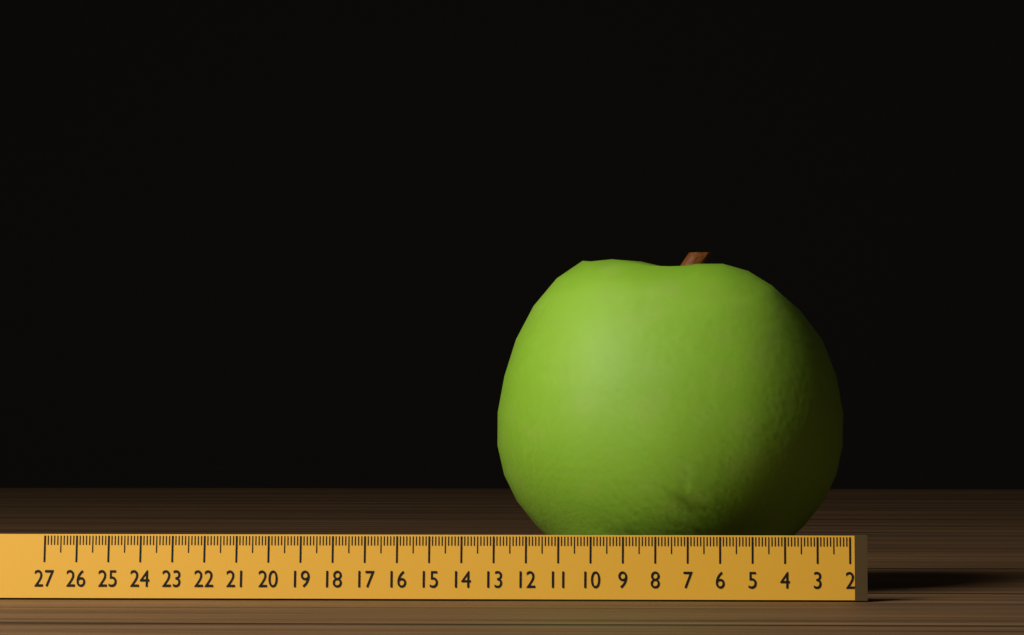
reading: 13.2 (no unit)
